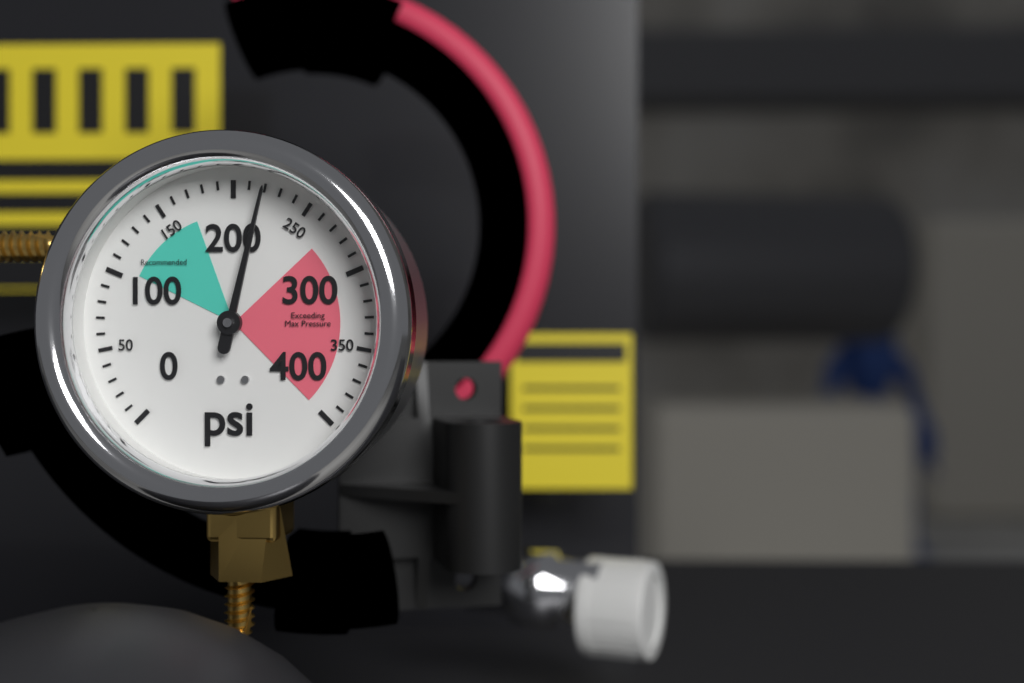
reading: 220 psi
